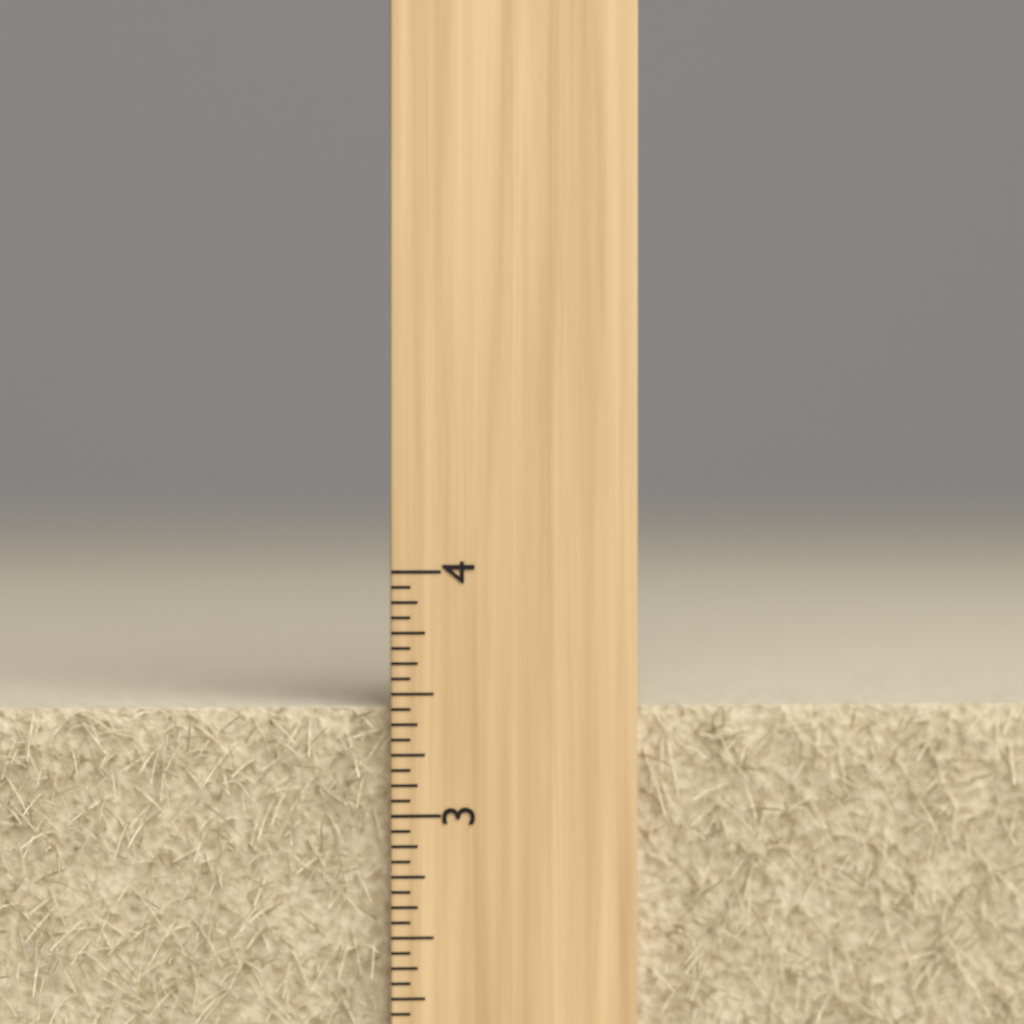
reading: 3.4375 inch
